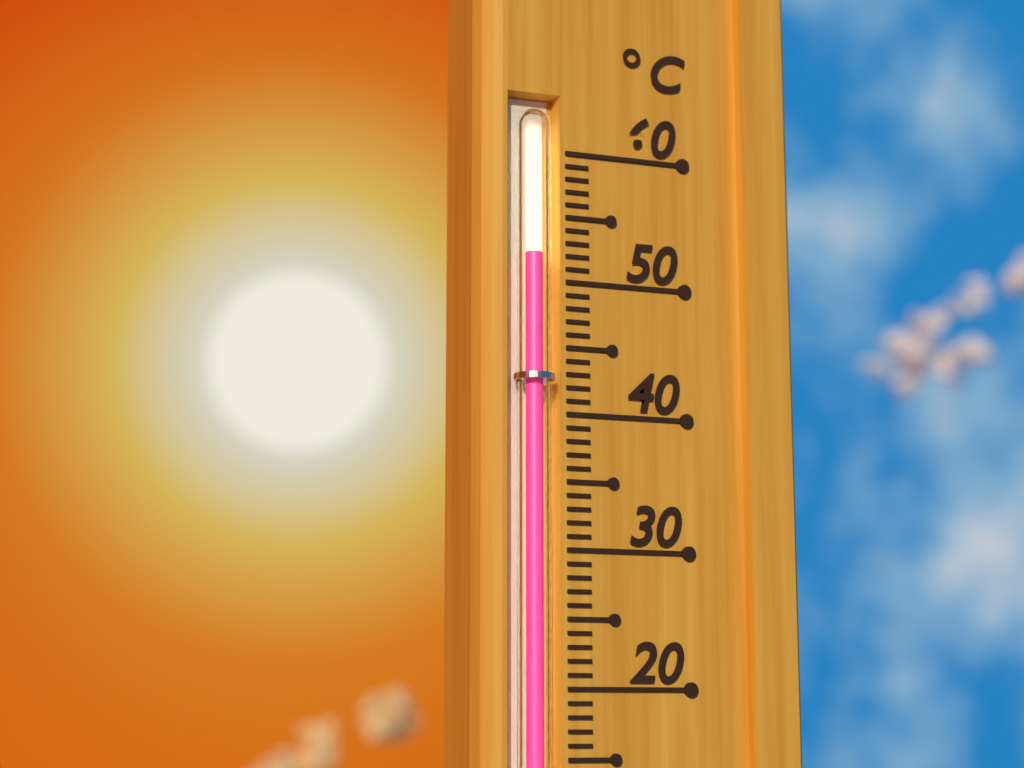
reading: 52 °C
